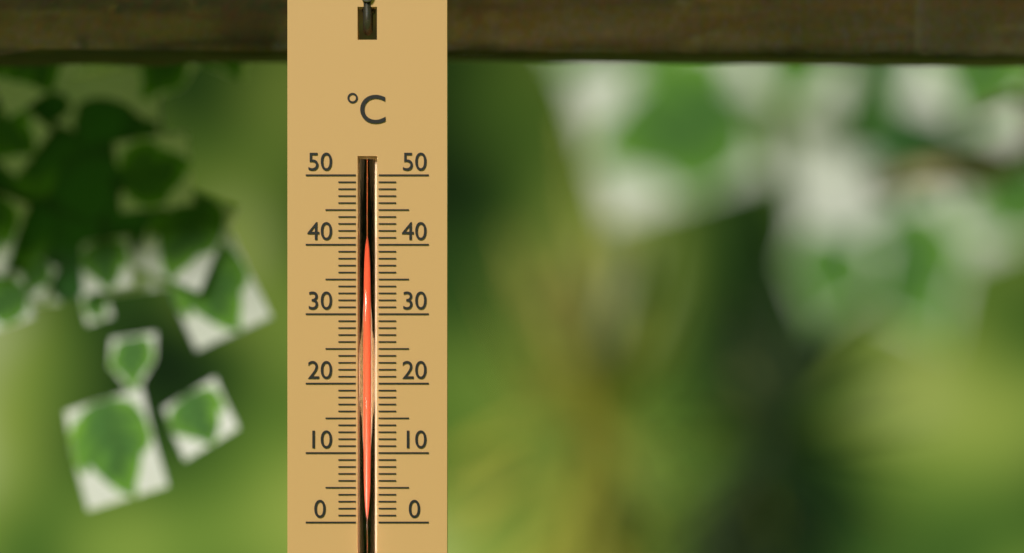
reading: 42 °C
